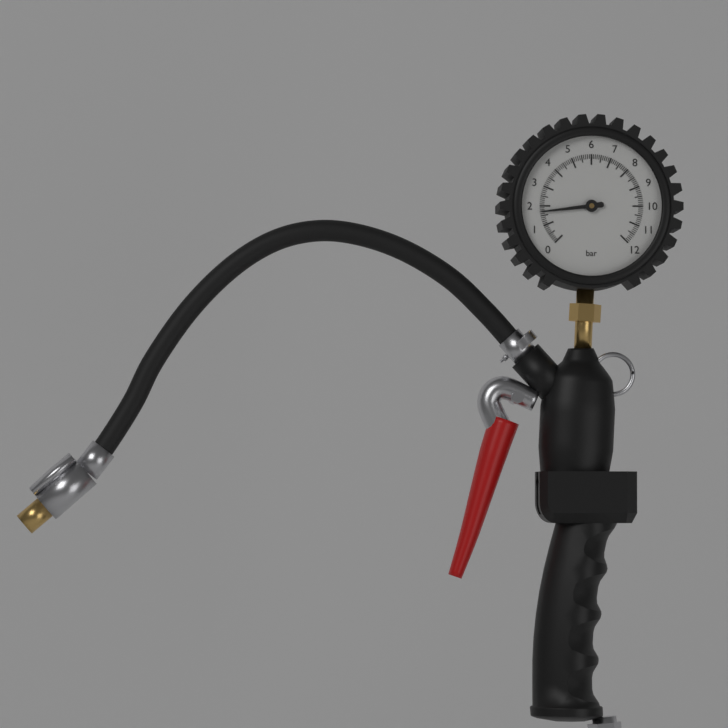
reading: 1.7 bar
